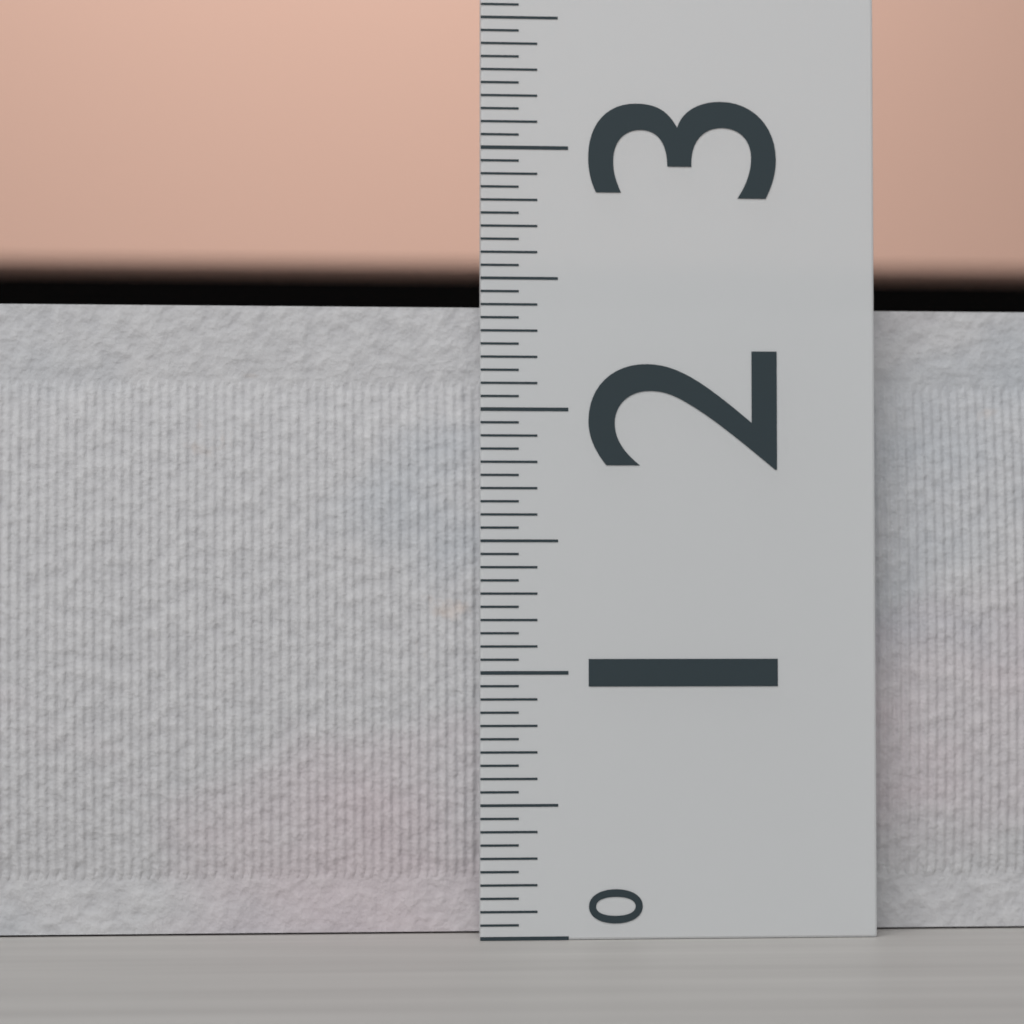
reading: 2.45 (no unit)
